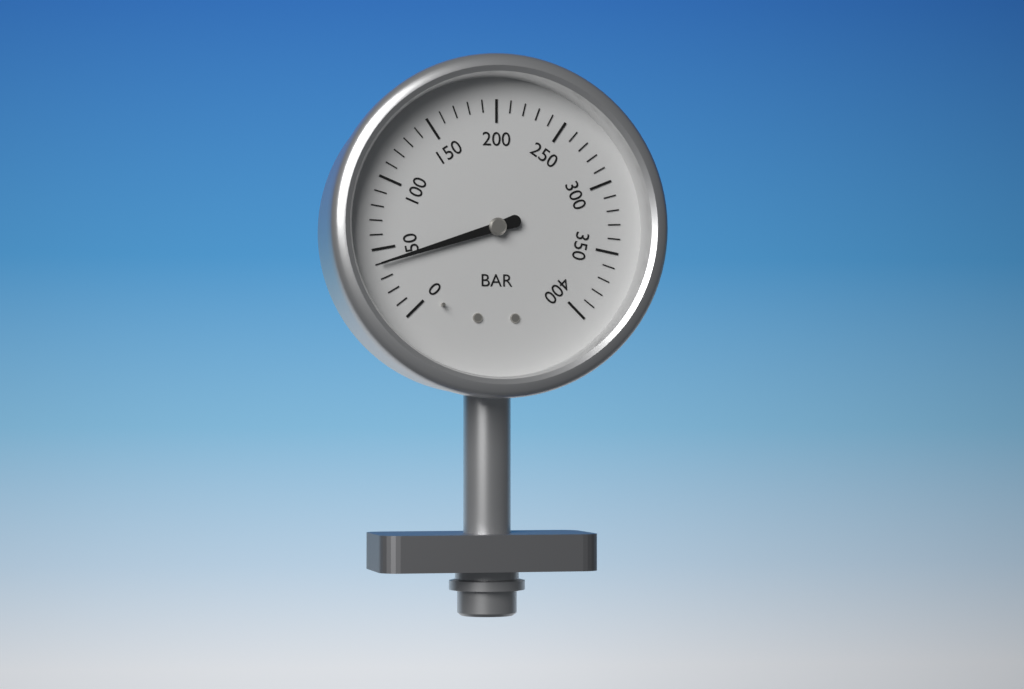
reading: 40 bar
